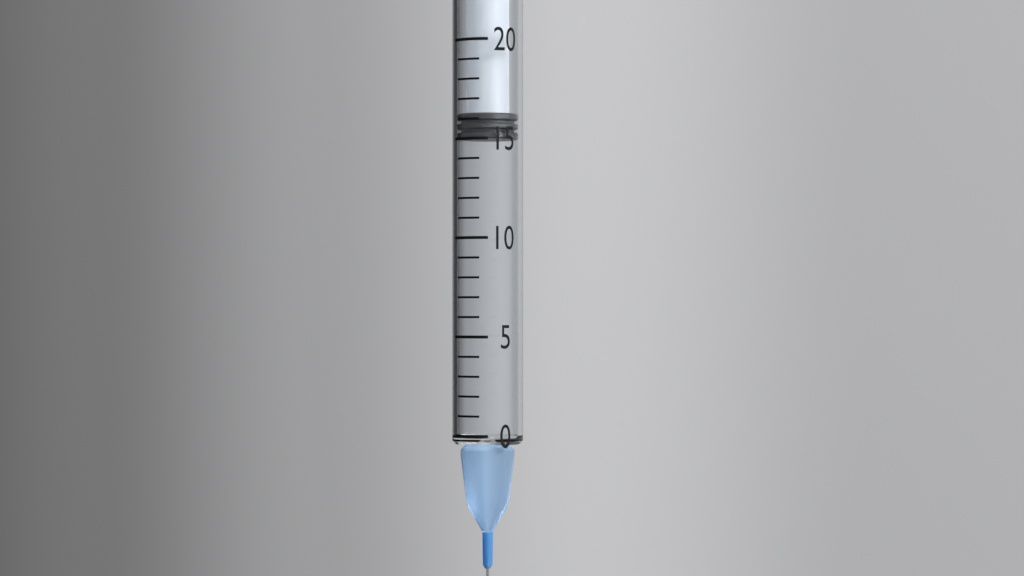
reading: 15 (no unit)
